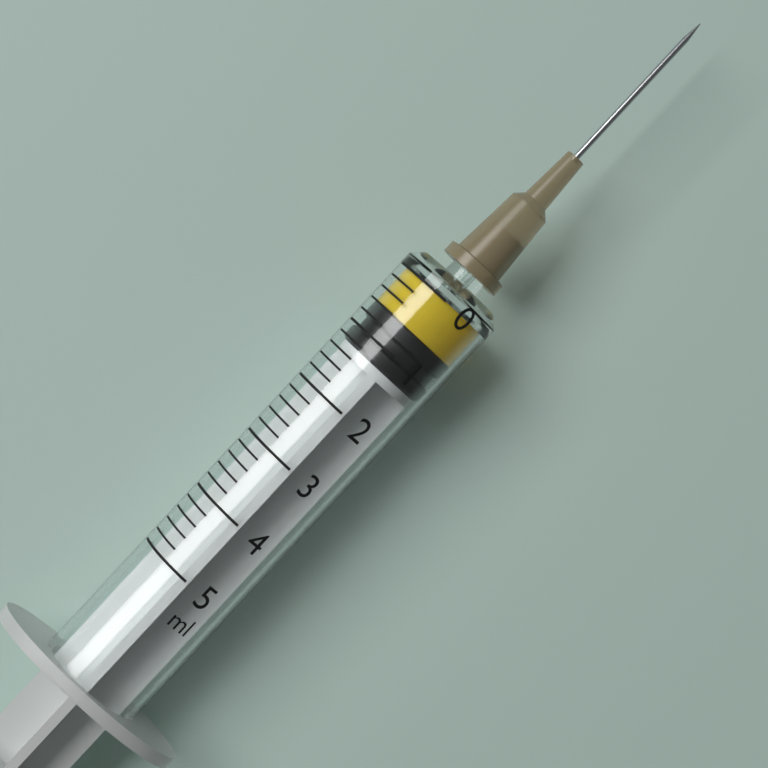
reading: 0.6 ml
